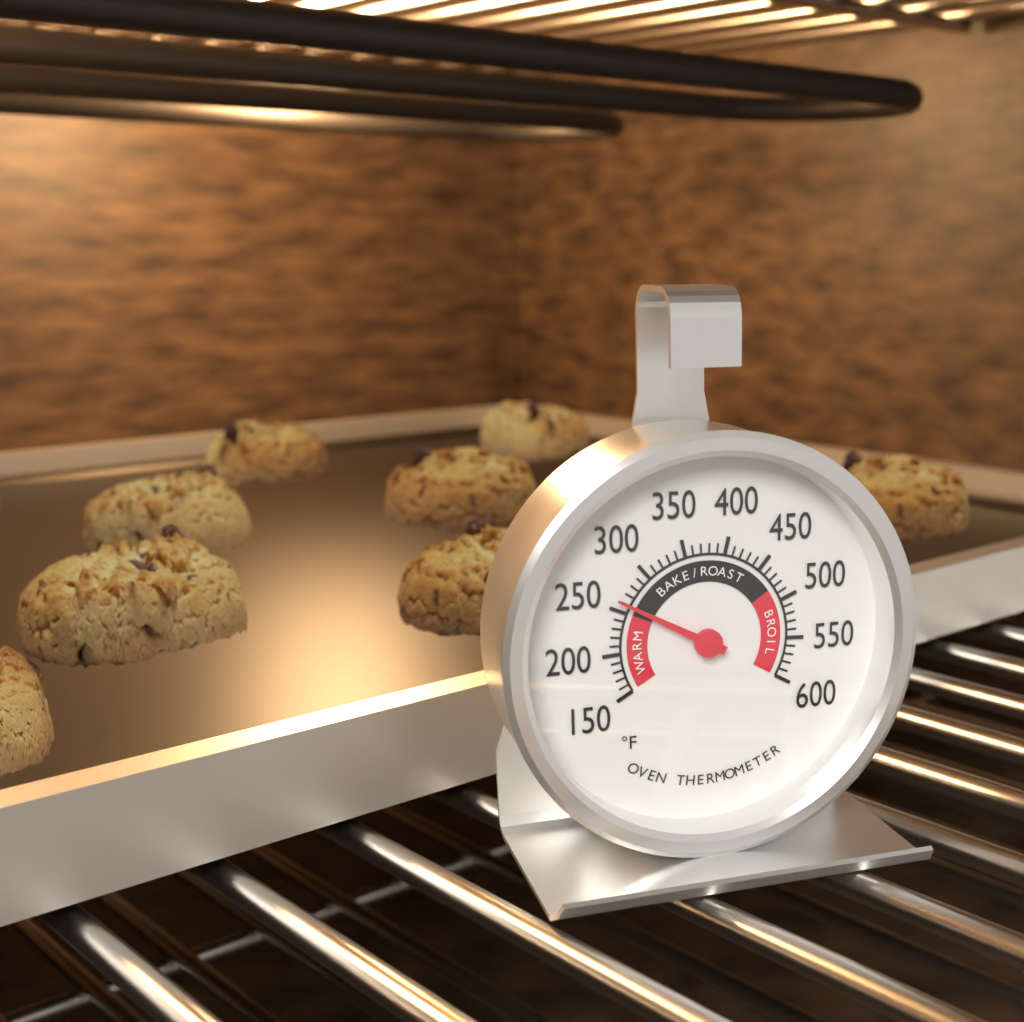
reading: 260 °F
